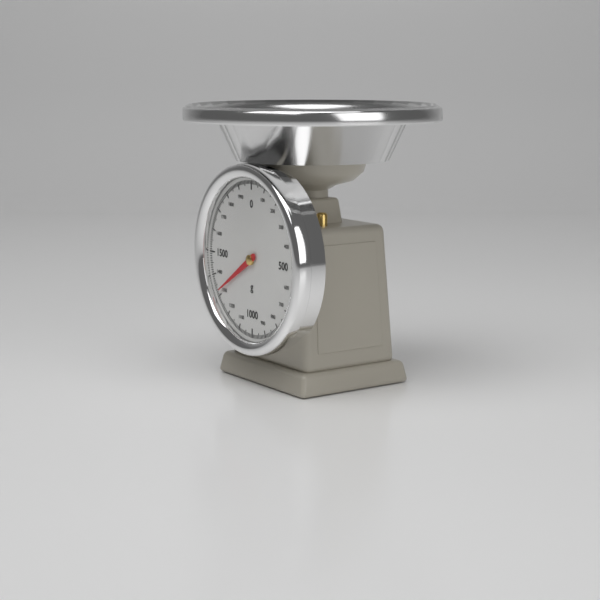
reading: 1320 g
